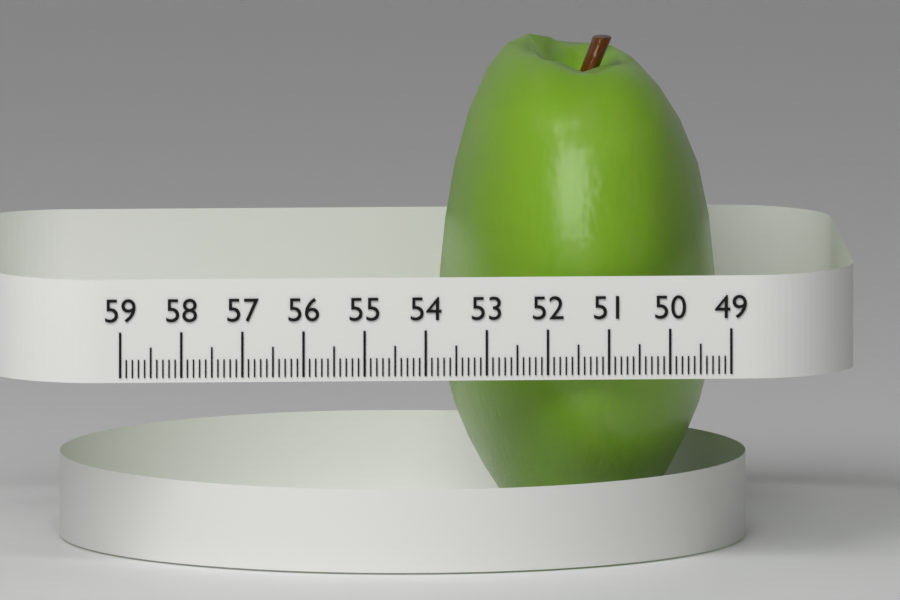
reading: 53.5 (no unit)
